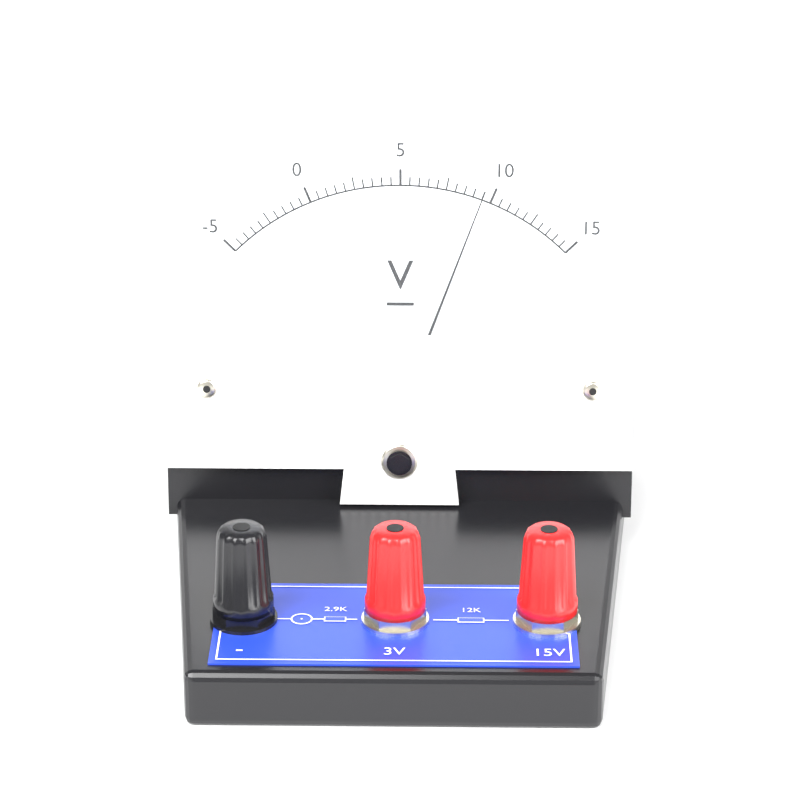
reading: 9.5 V
